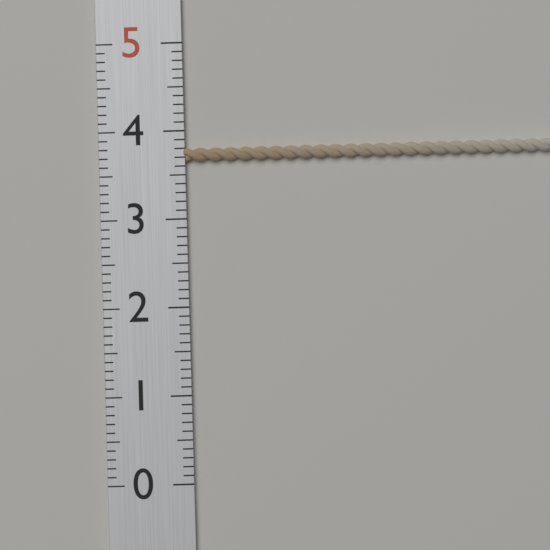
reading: 3.8 (no unit)
